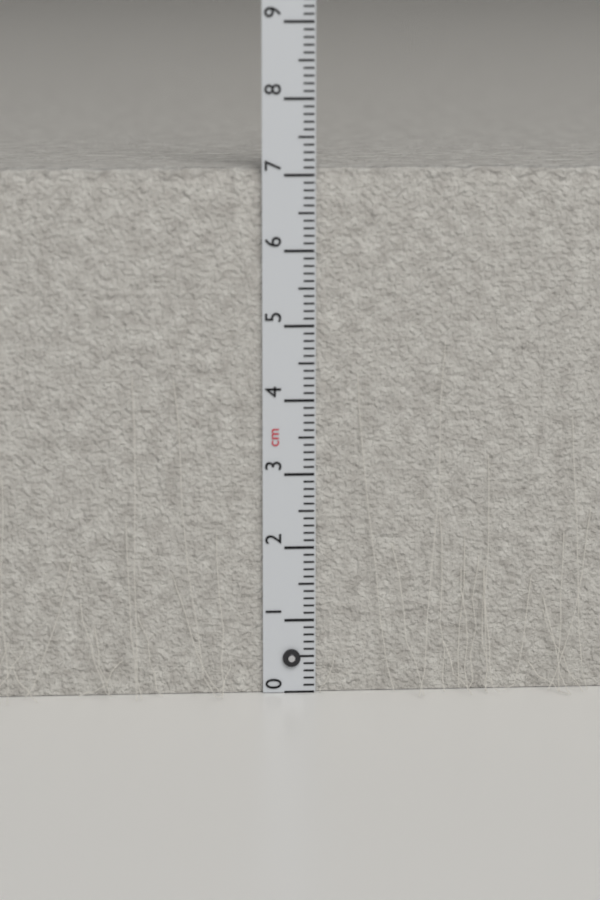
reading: 7.1 cm
